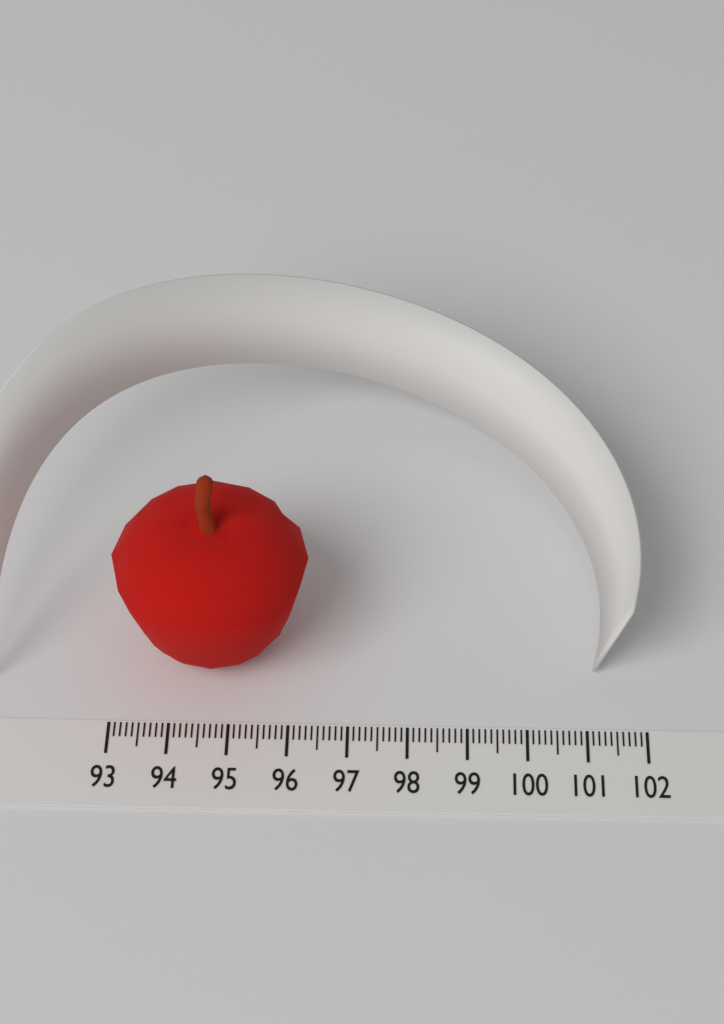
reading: 96.3 (no unit)
